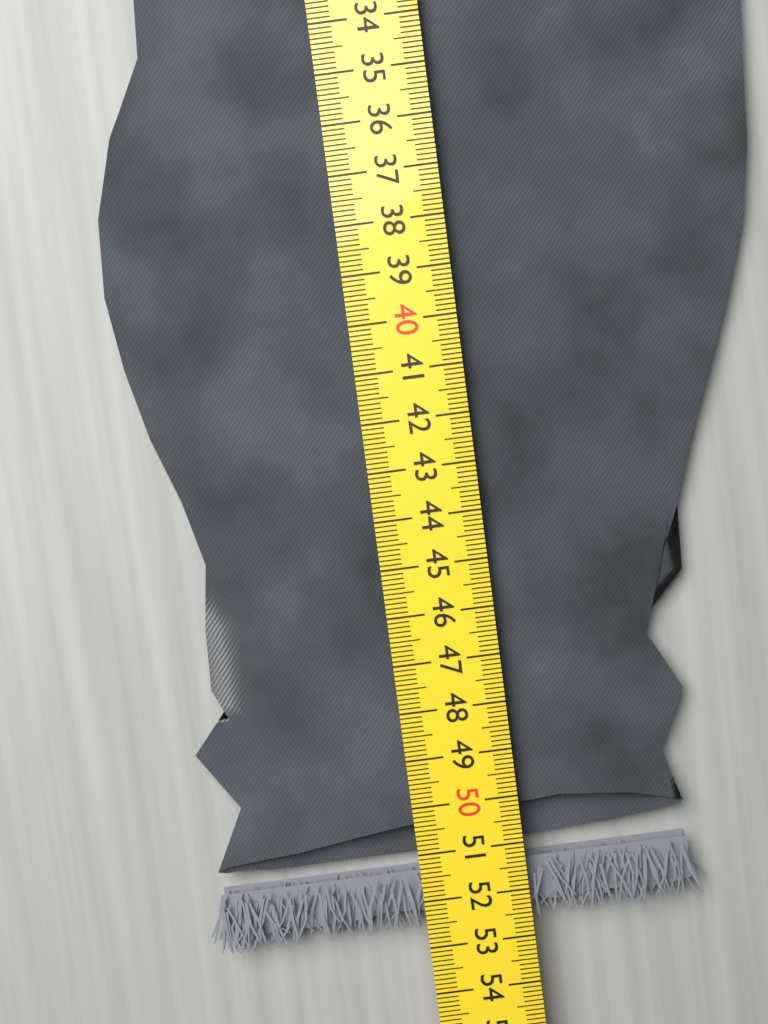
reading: 52.7 cm
